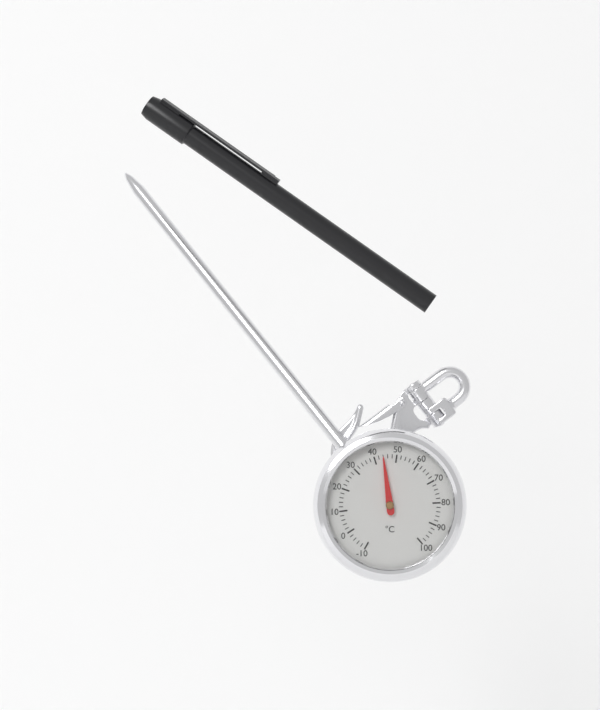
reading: 44 °C
